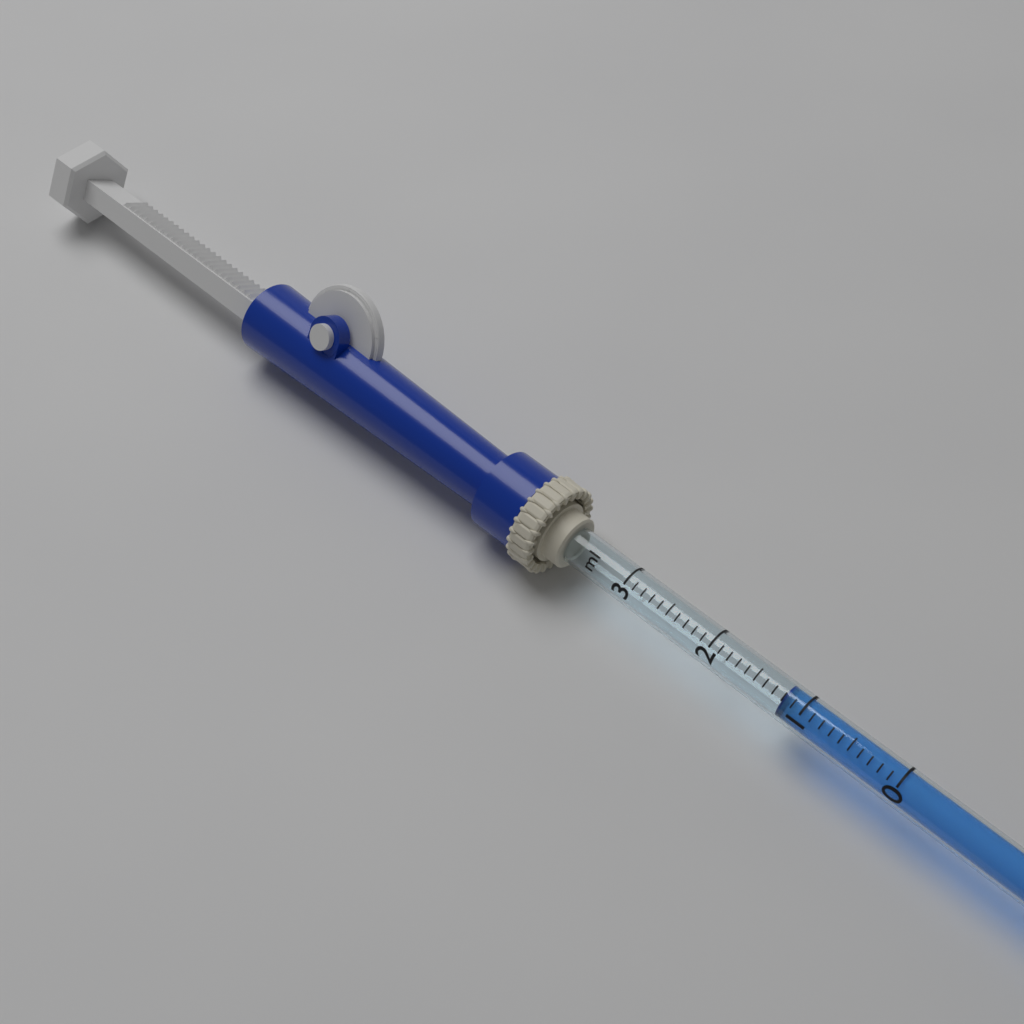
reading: 1.2 ml
